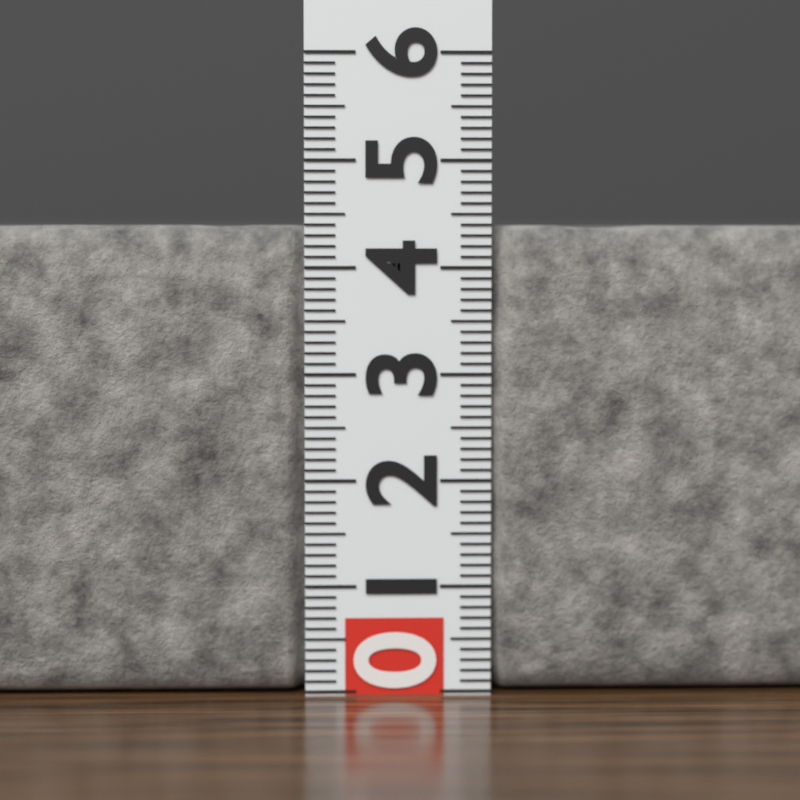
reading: 4.4 (no unit)
